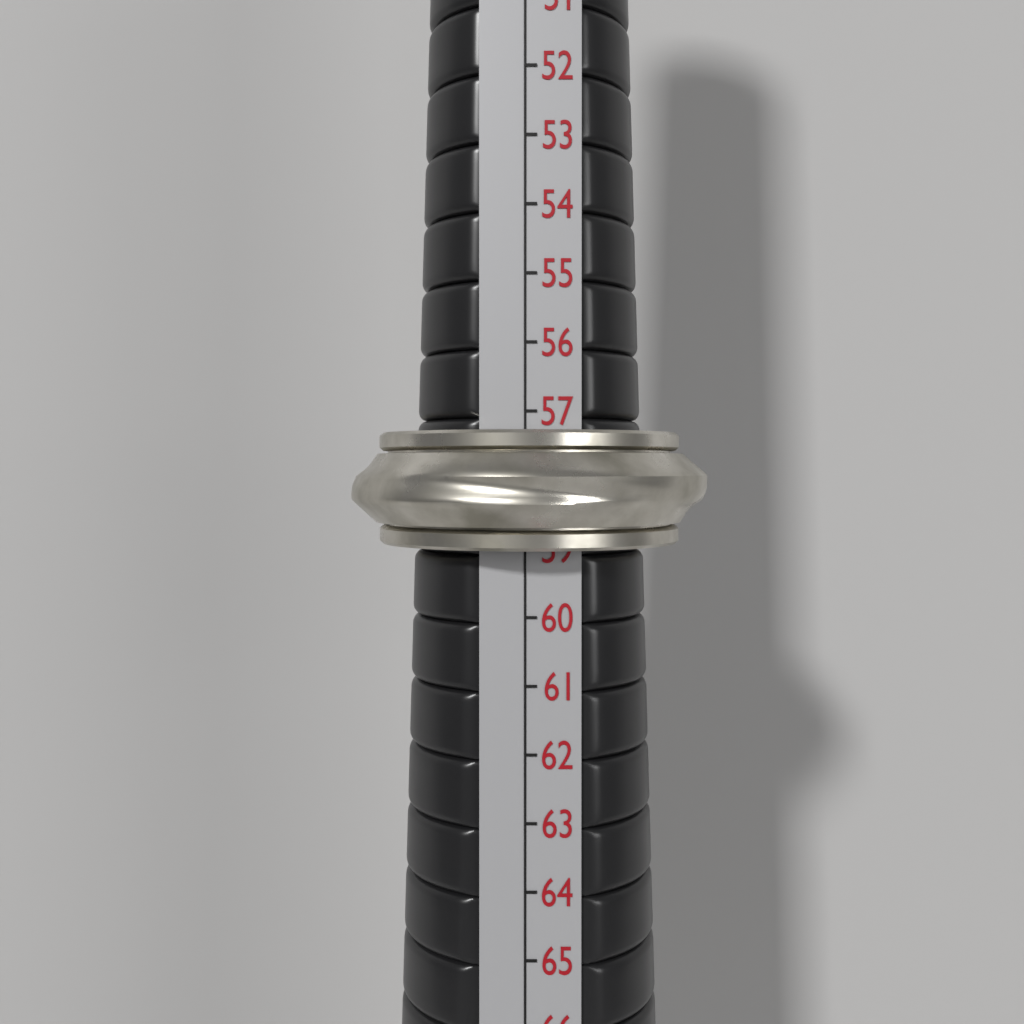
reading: 59 (no unit)
